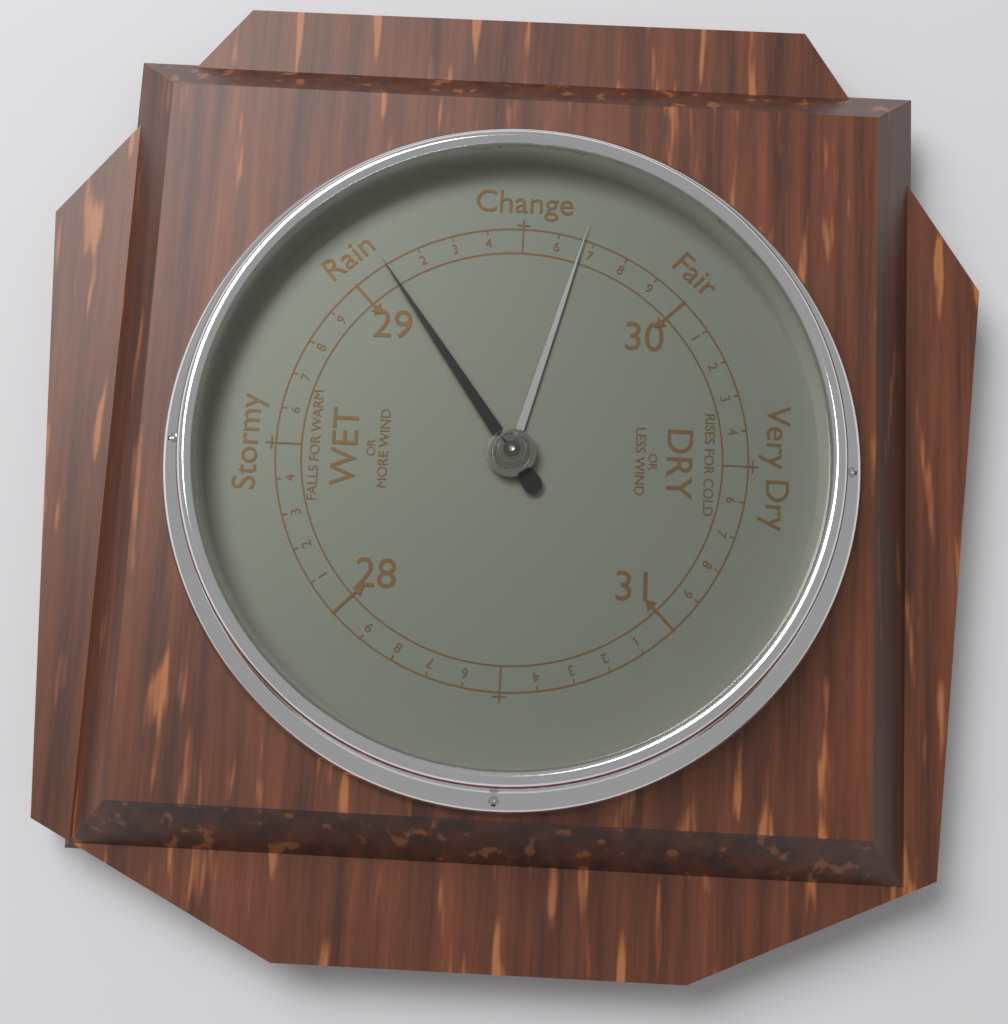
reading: 29.1 inHg
